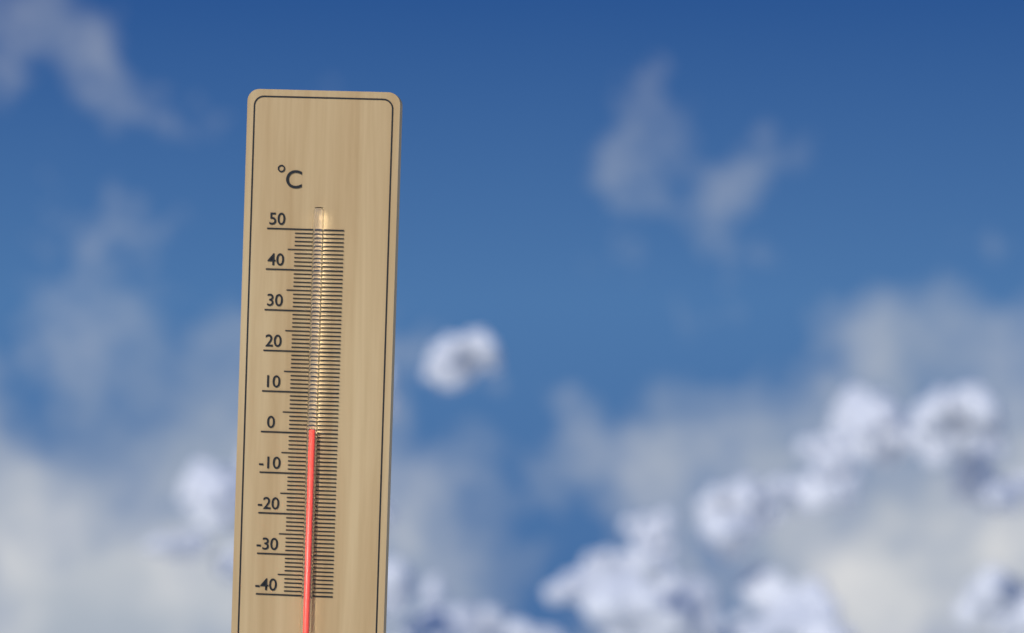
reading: 1 °C
